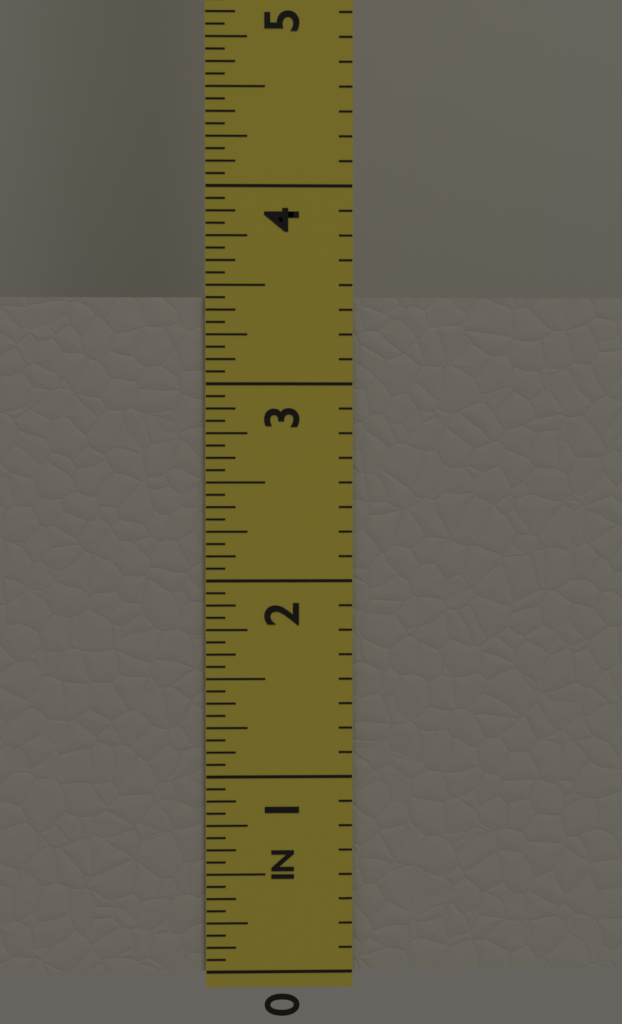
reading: 3.4375 in
